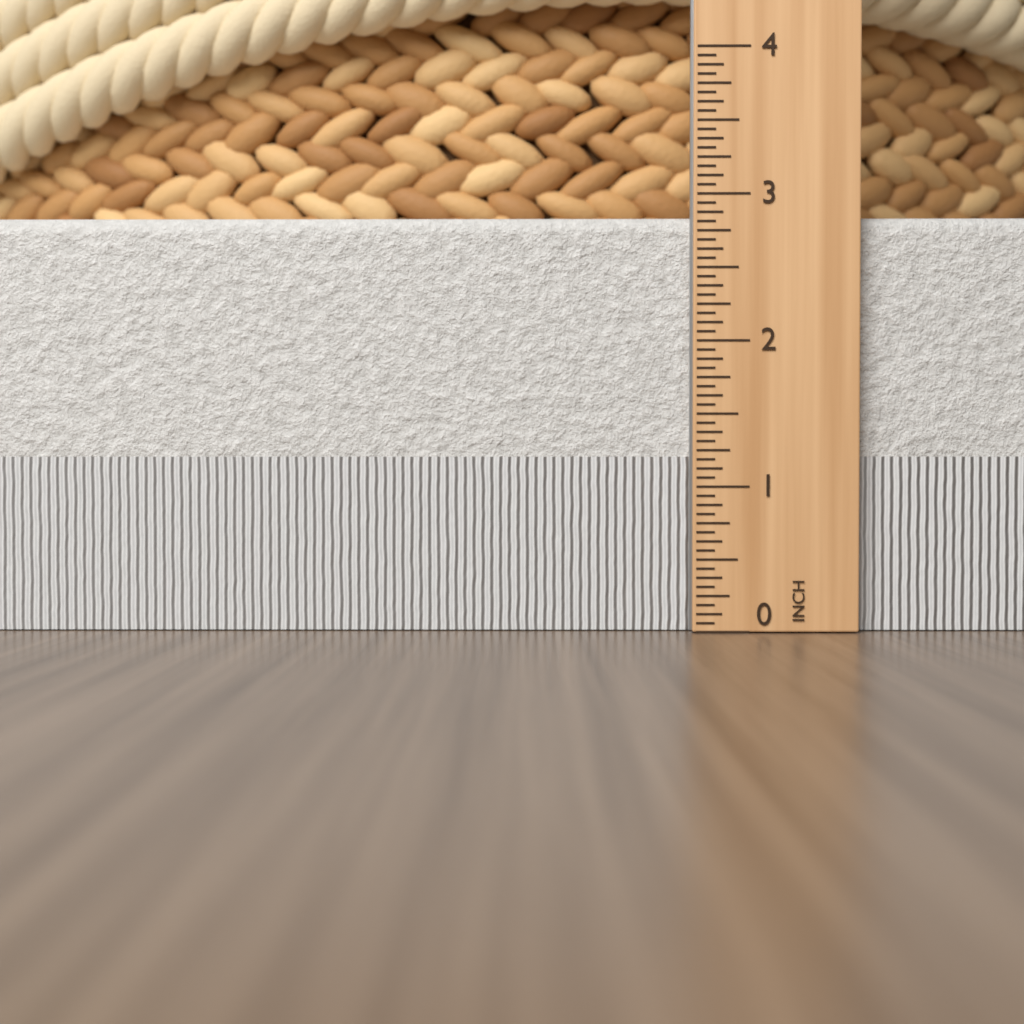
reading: 2.8750 in
